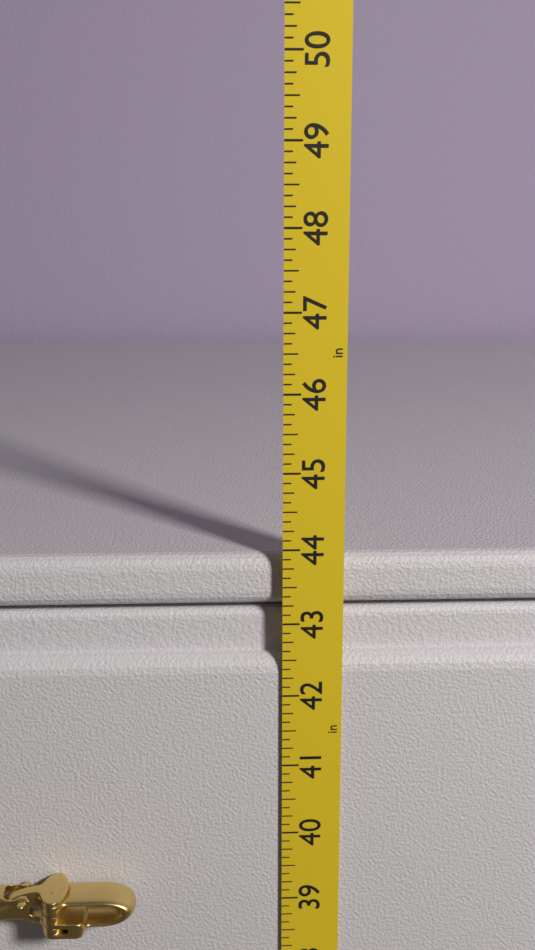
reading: 43.875 in
